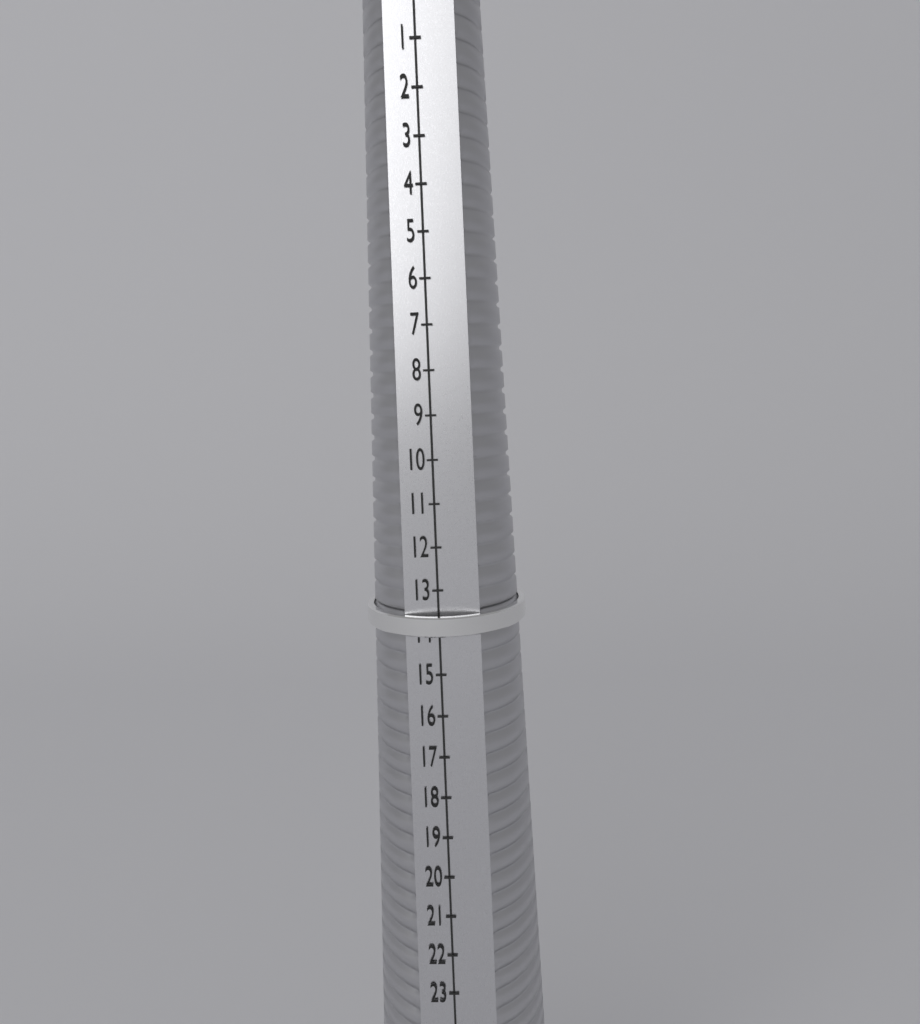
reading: 14 (no unit)
